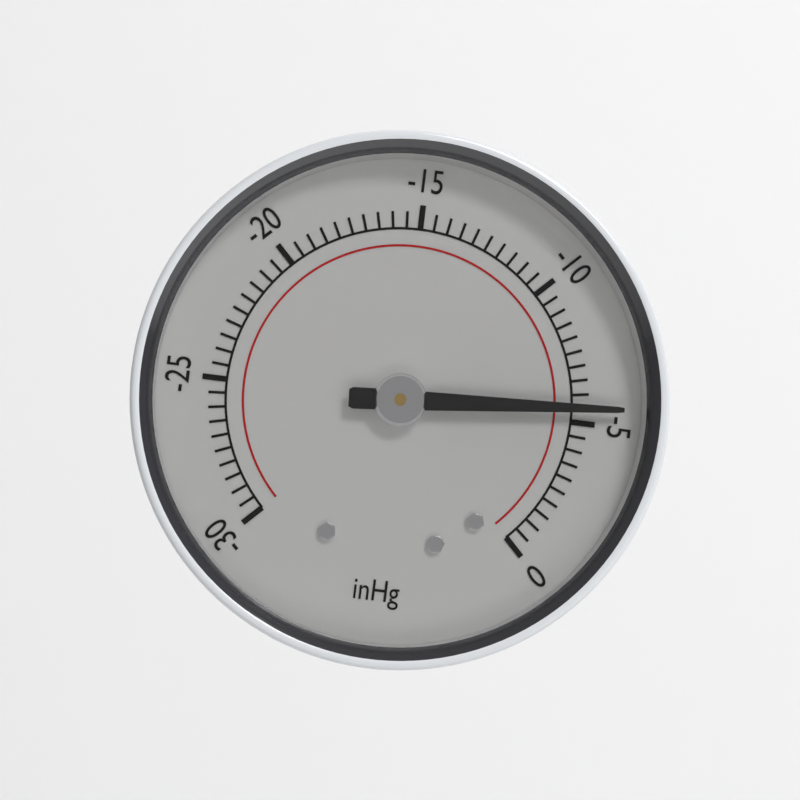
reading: -5.5 inHg
